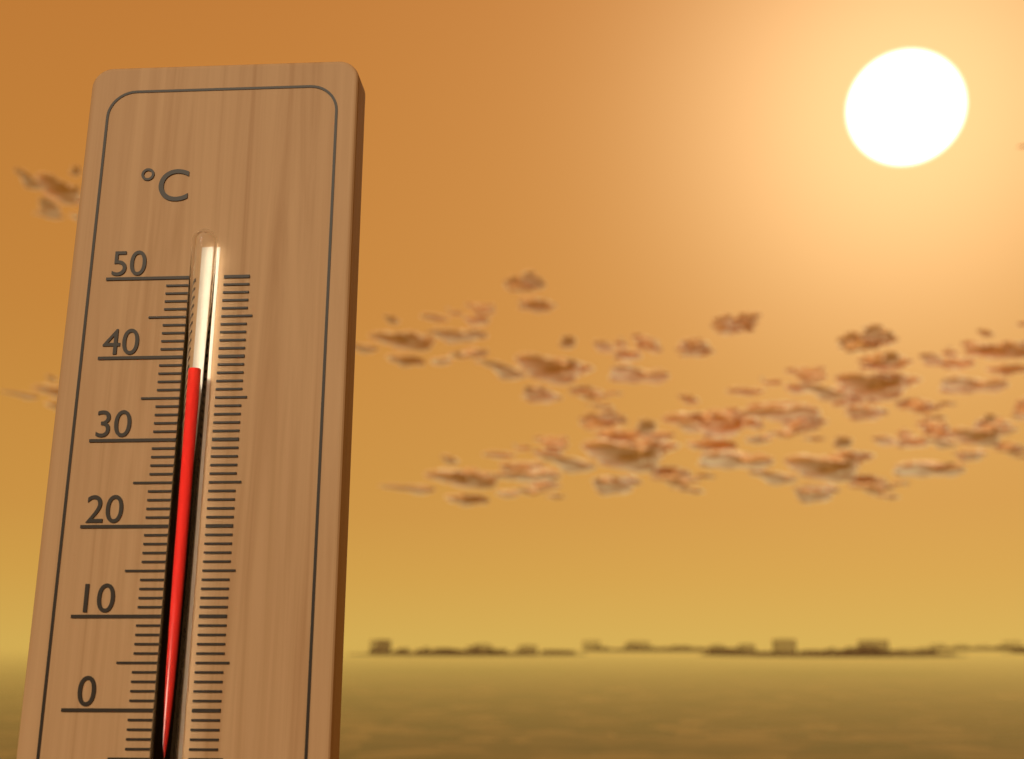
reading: 38 °C
